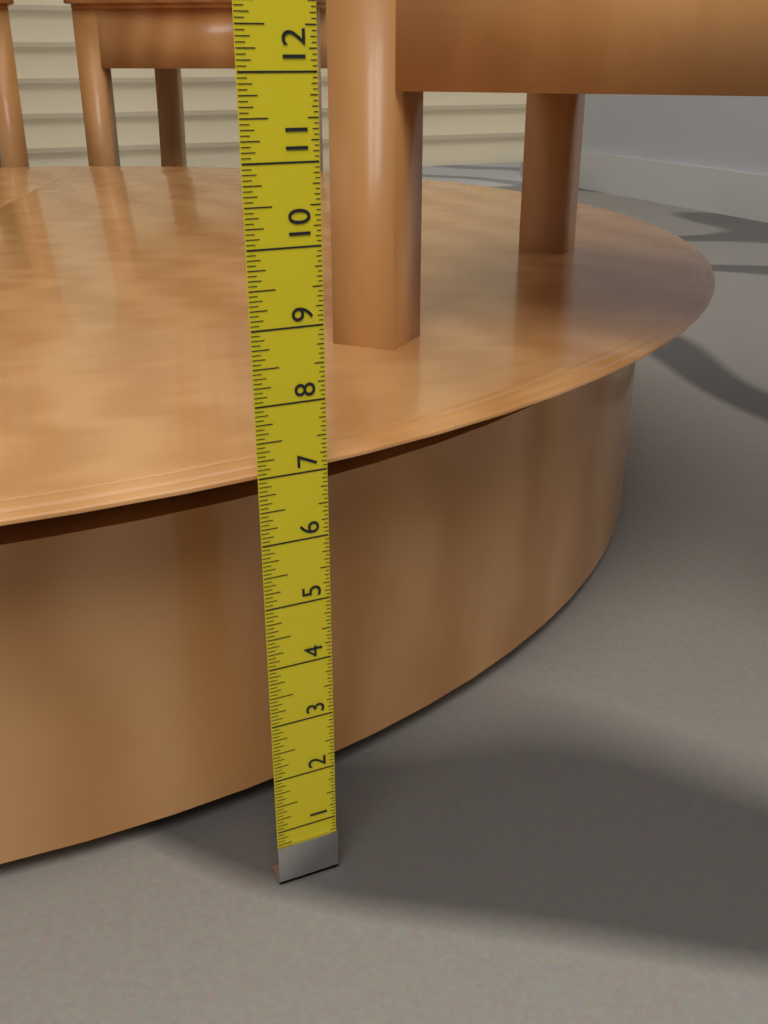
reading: 7.0625 in
